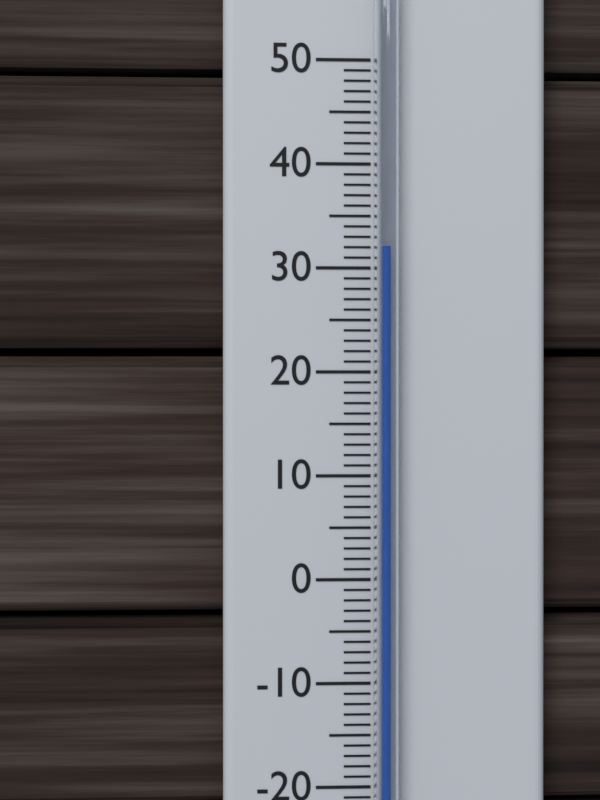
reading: 32 °C
